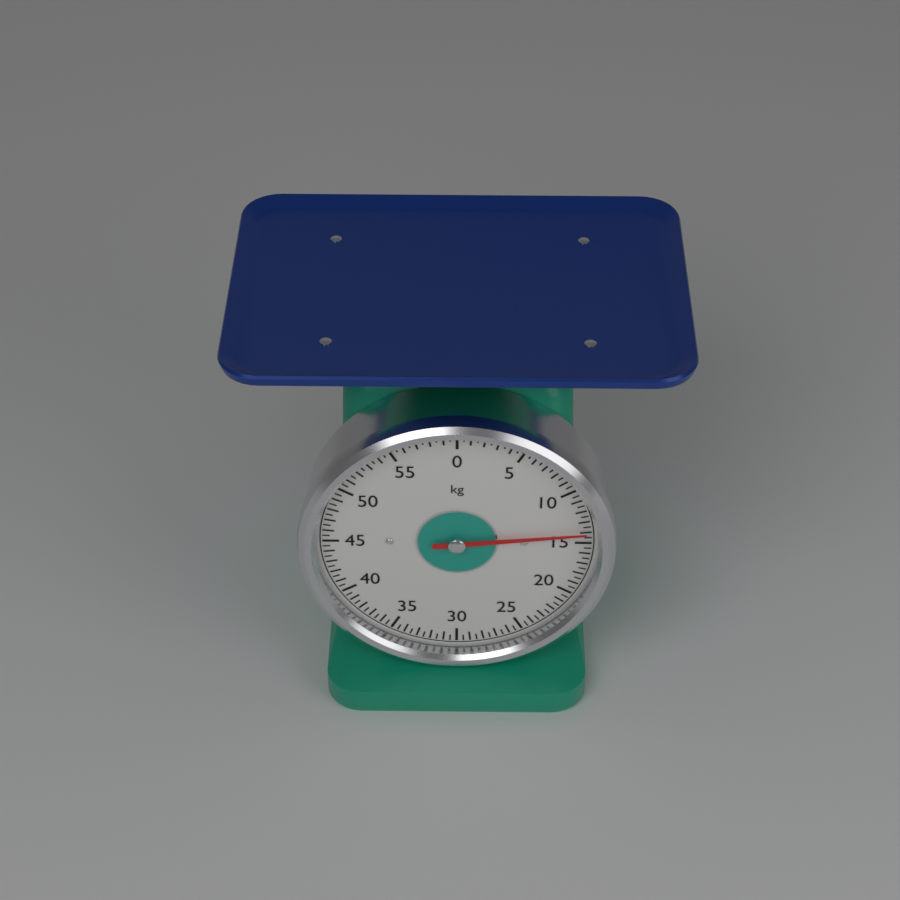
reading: 14.0 kg
